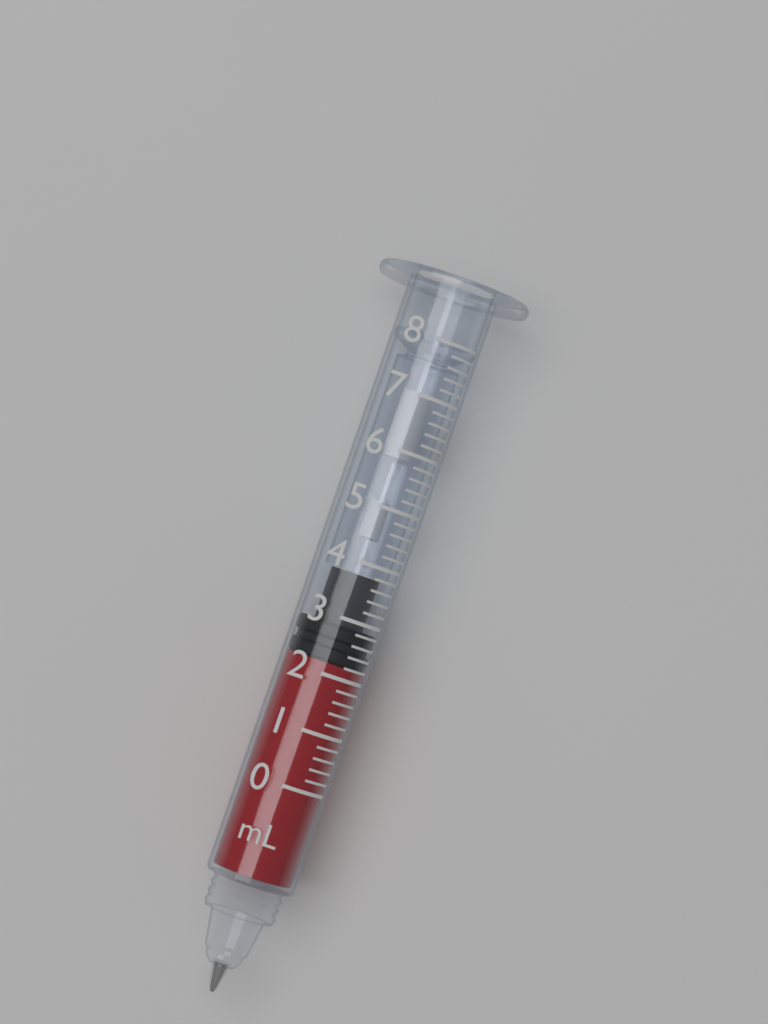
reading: 2.2 mL
